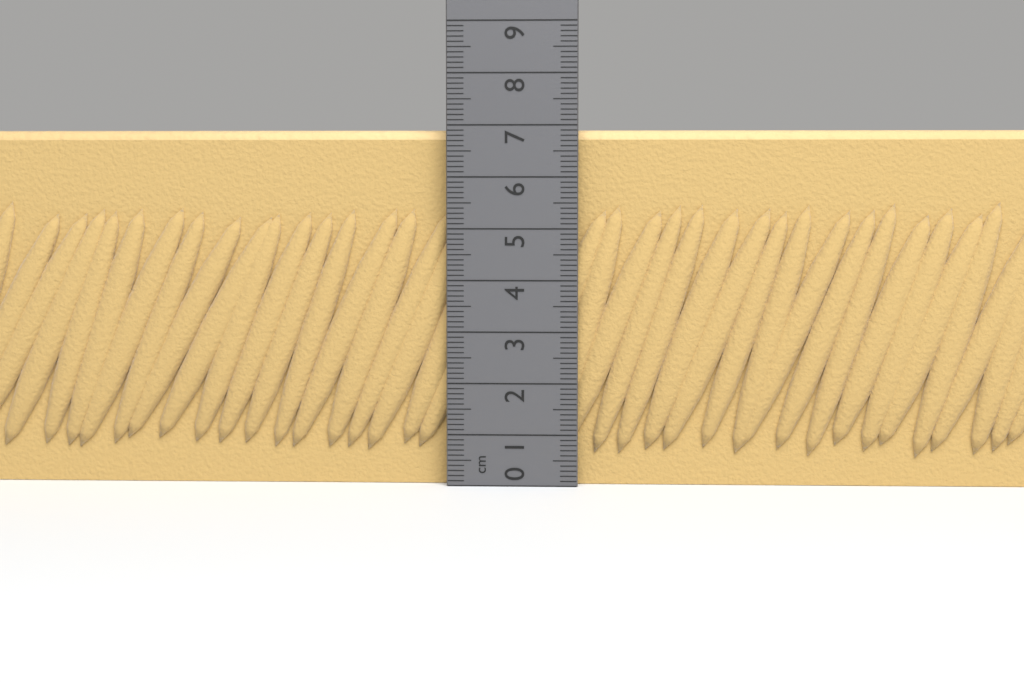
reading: 6.9 cm
